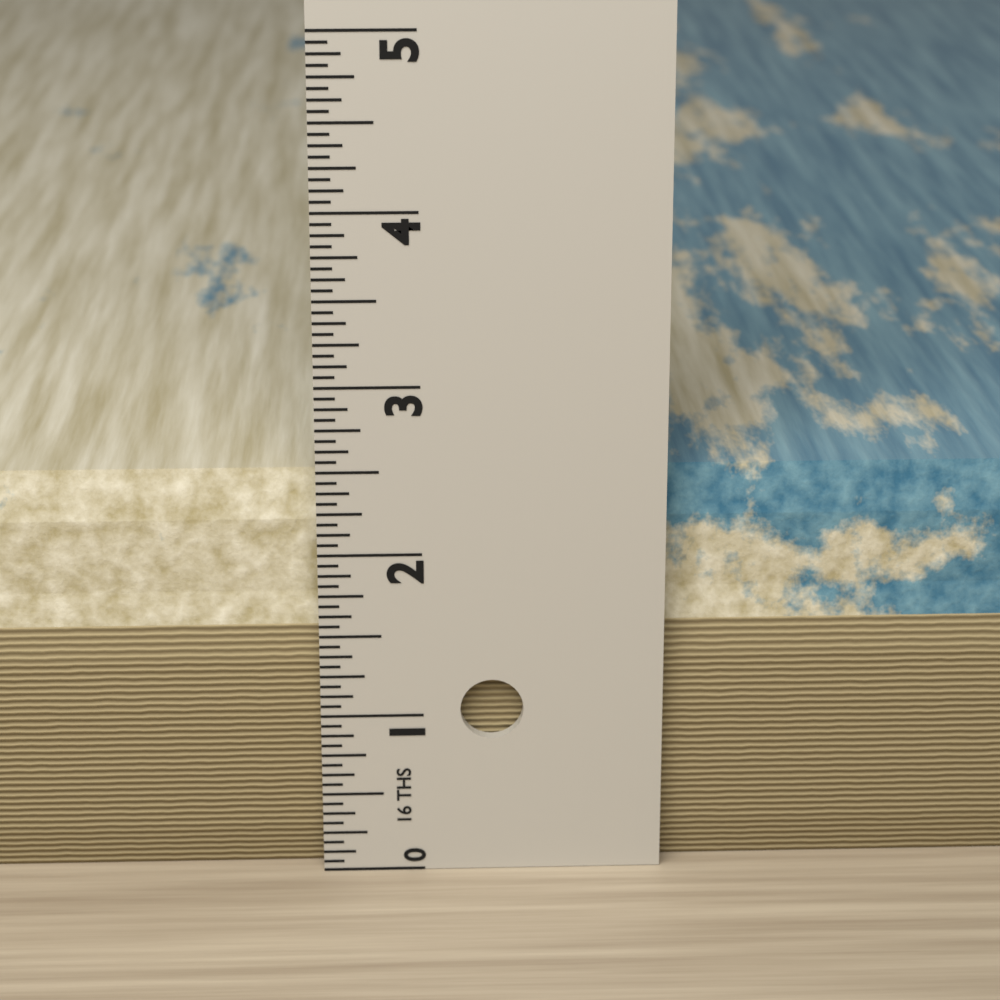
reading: 2.4375 in
